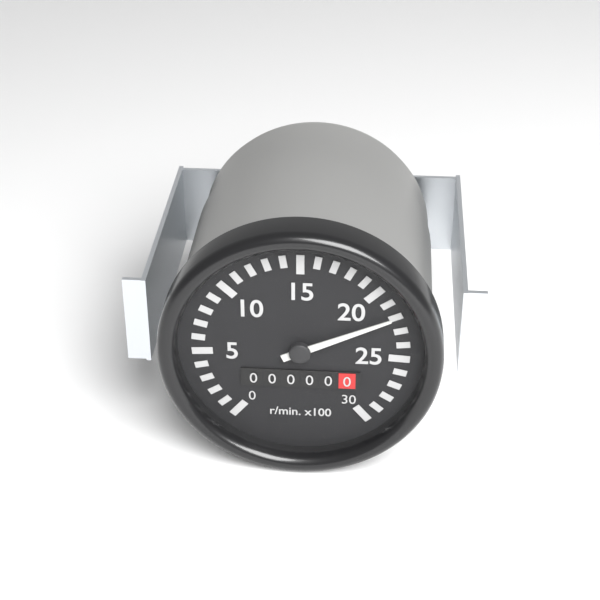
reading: 2200 r/min
